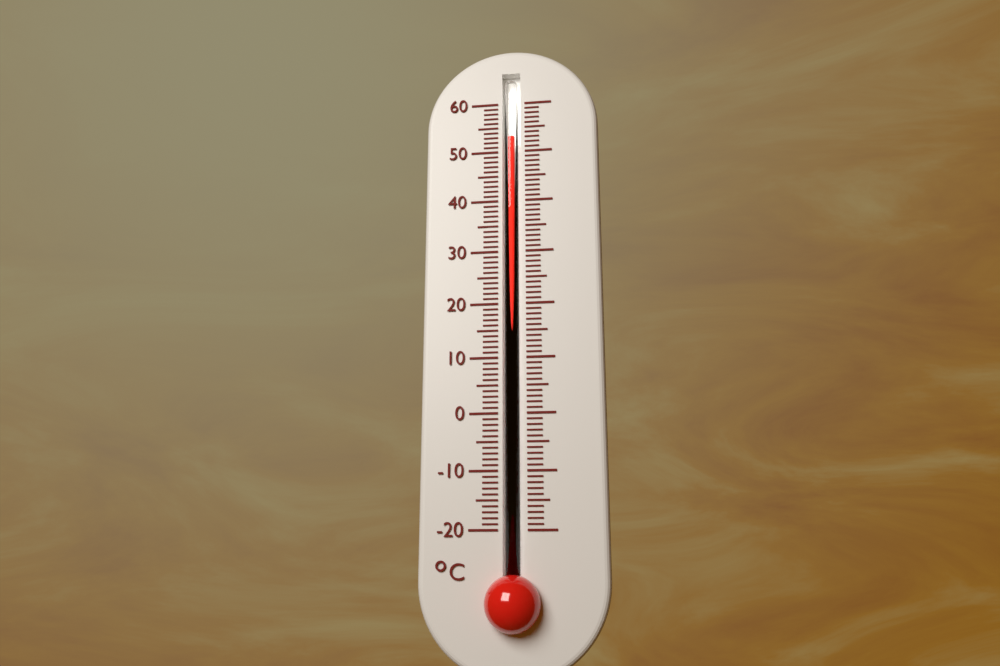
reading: 53 °C
